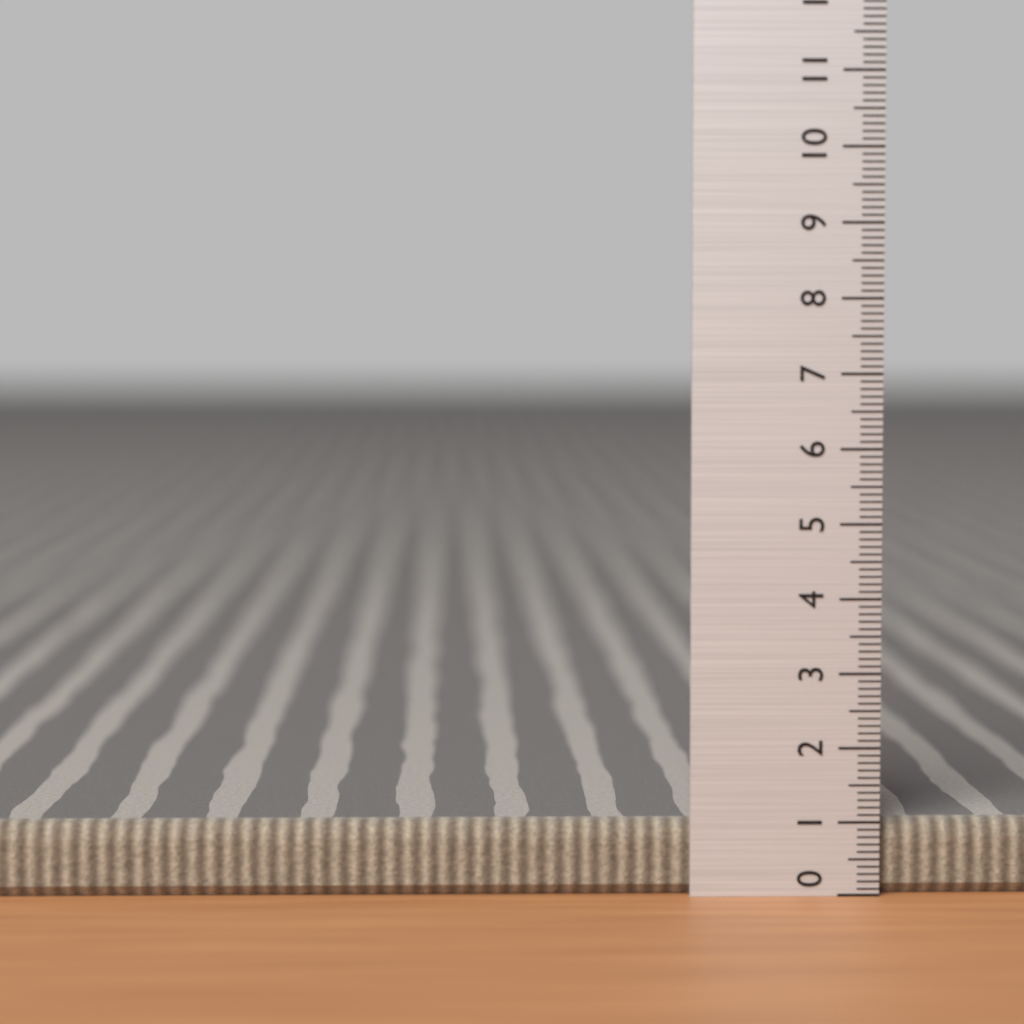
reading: 1.0 (no unit)
